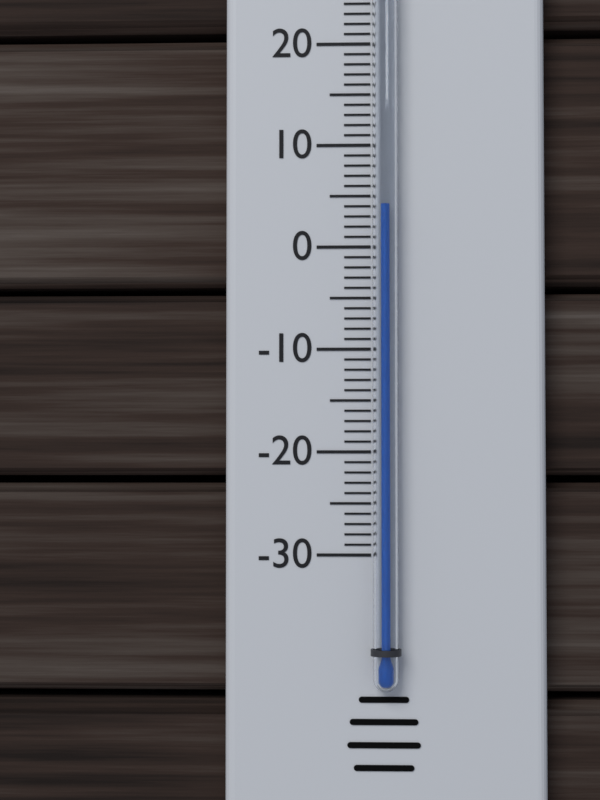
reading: 4 °C
